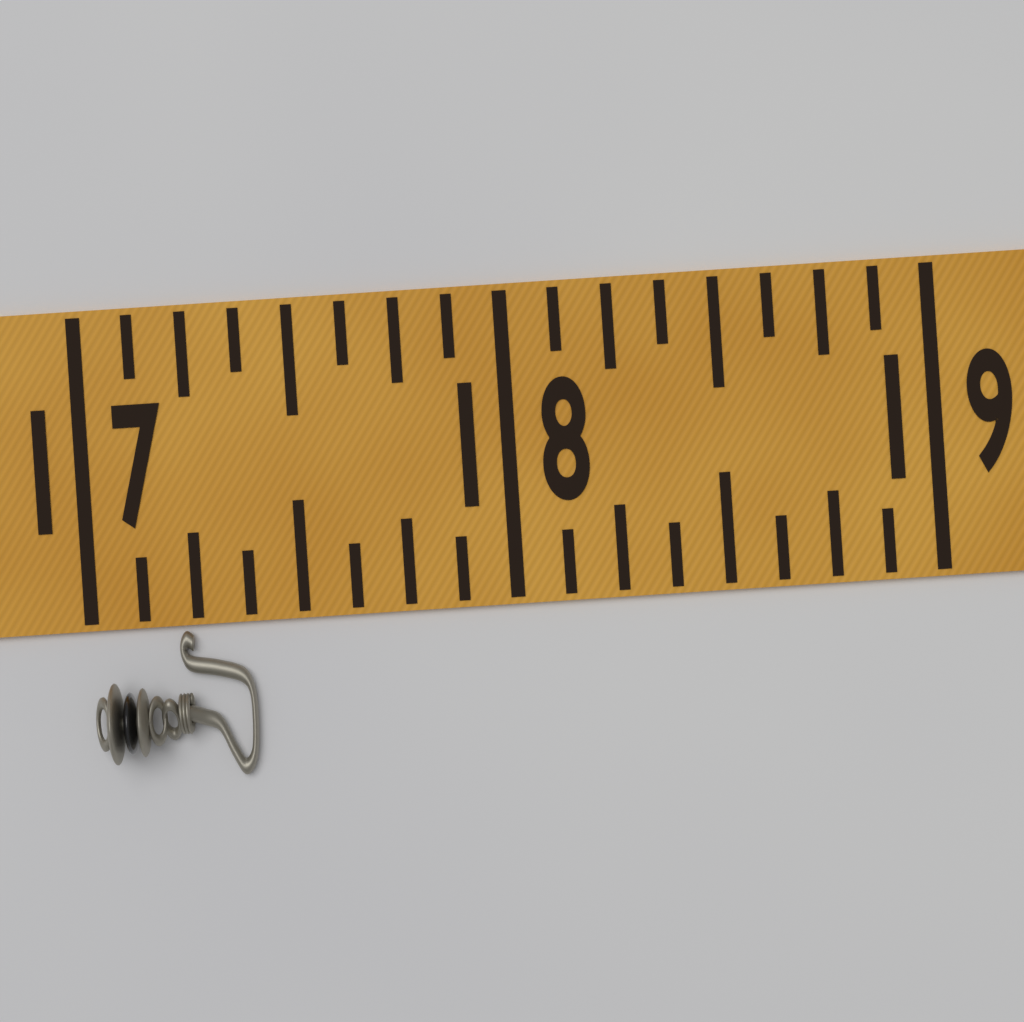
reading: 17.375 (no unit)
